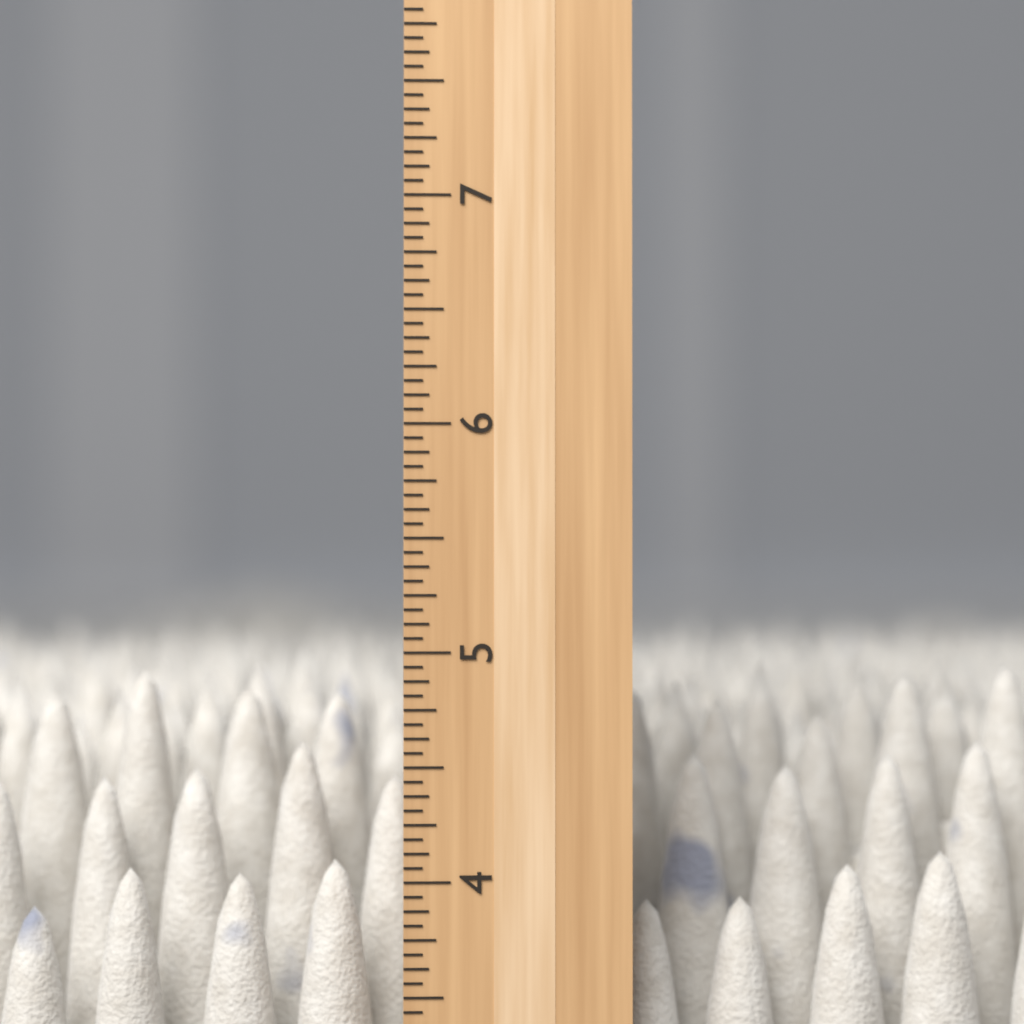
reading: 4.9375 inch
